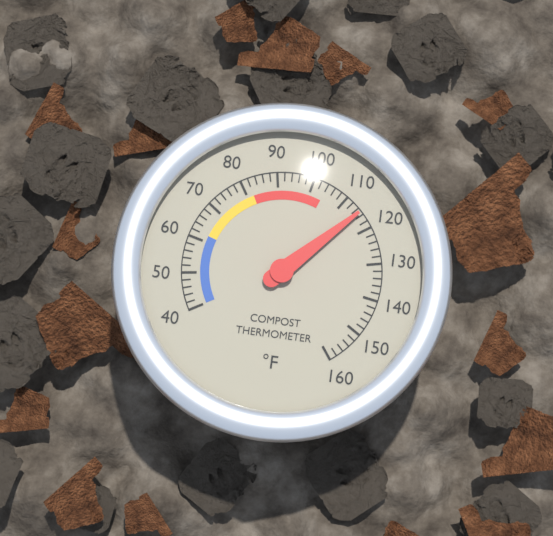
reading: 115 °F
